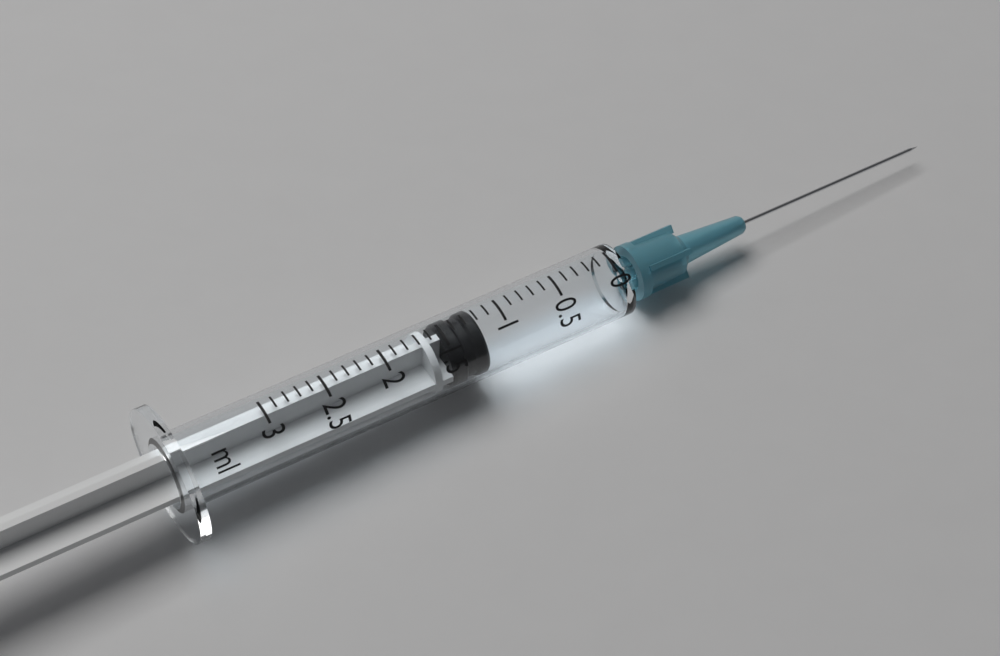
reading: 1.2 ml
